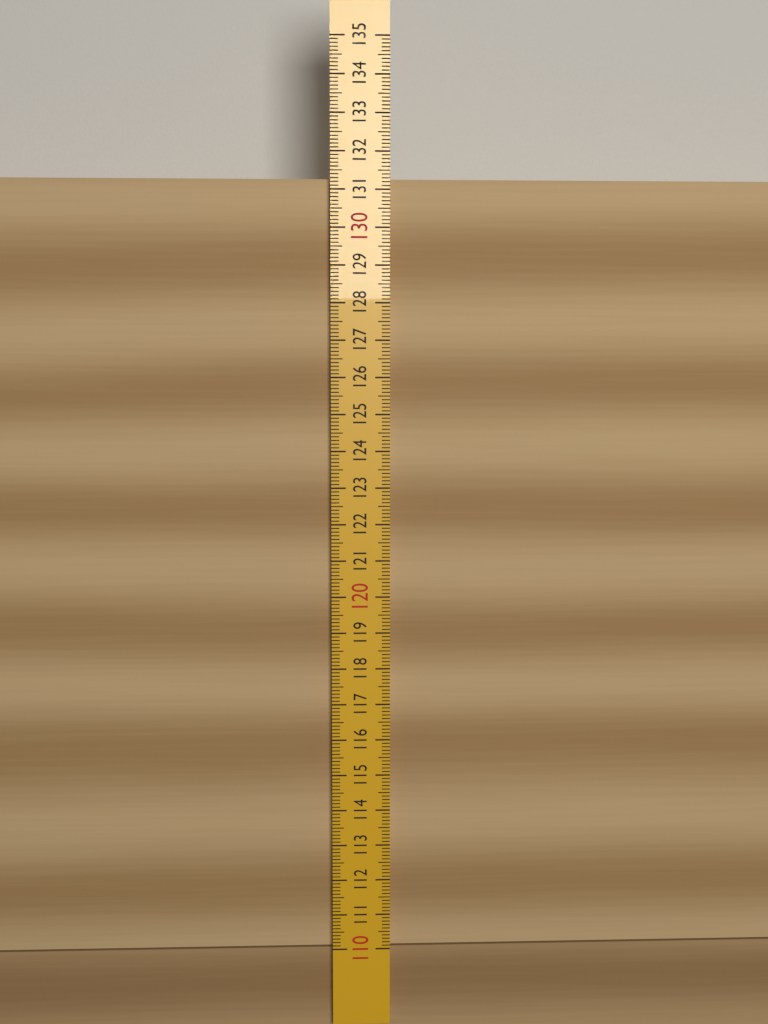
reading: 131.3 (no unit)
